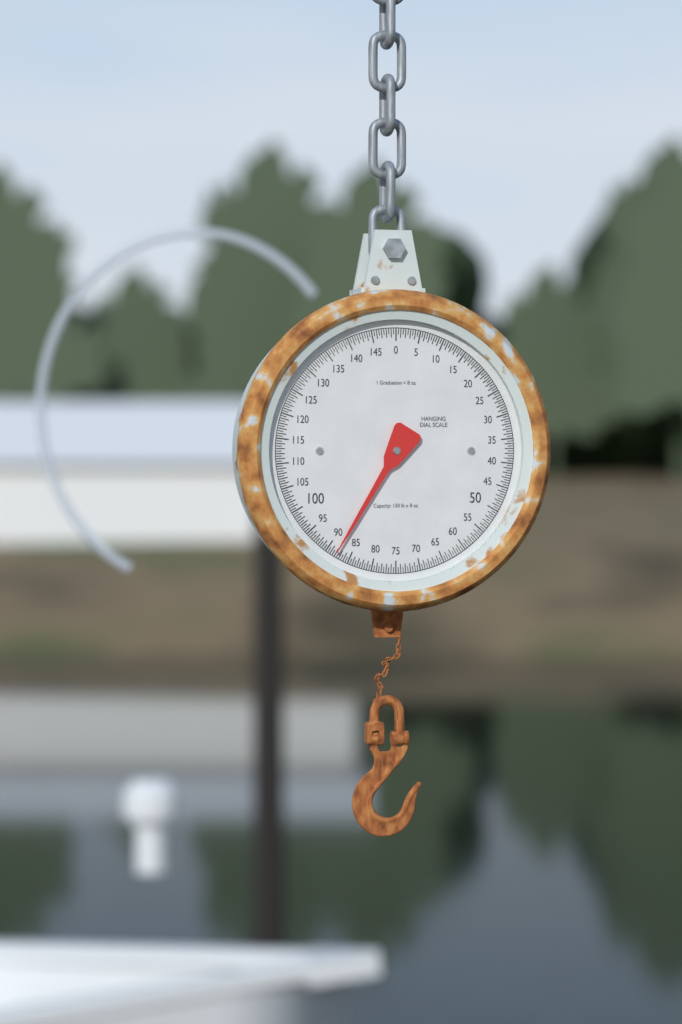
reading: 88.0 lb
